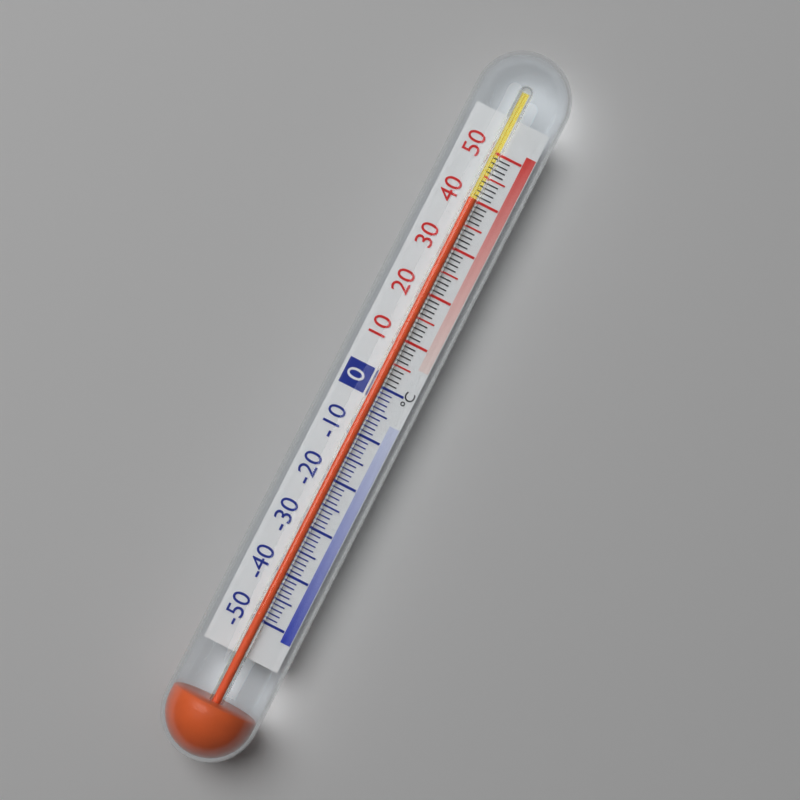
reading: 40 °C
